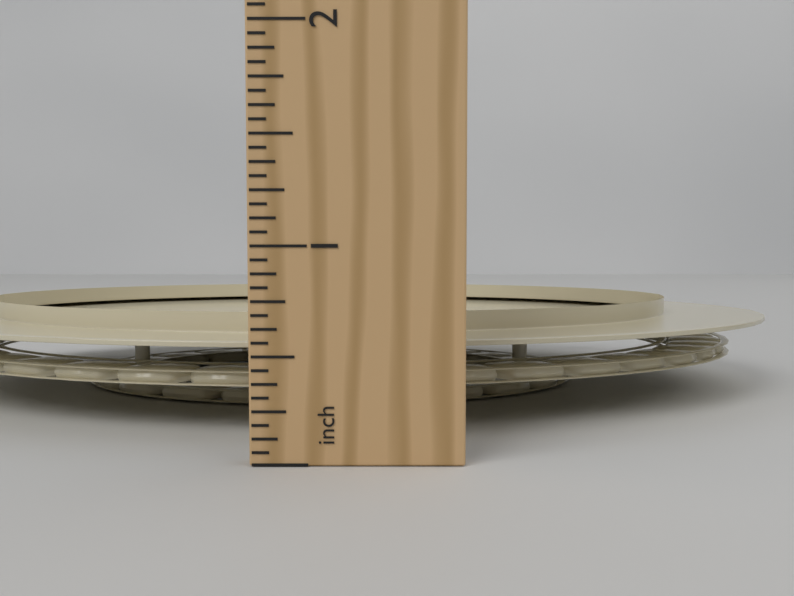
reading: 0.6250 in
